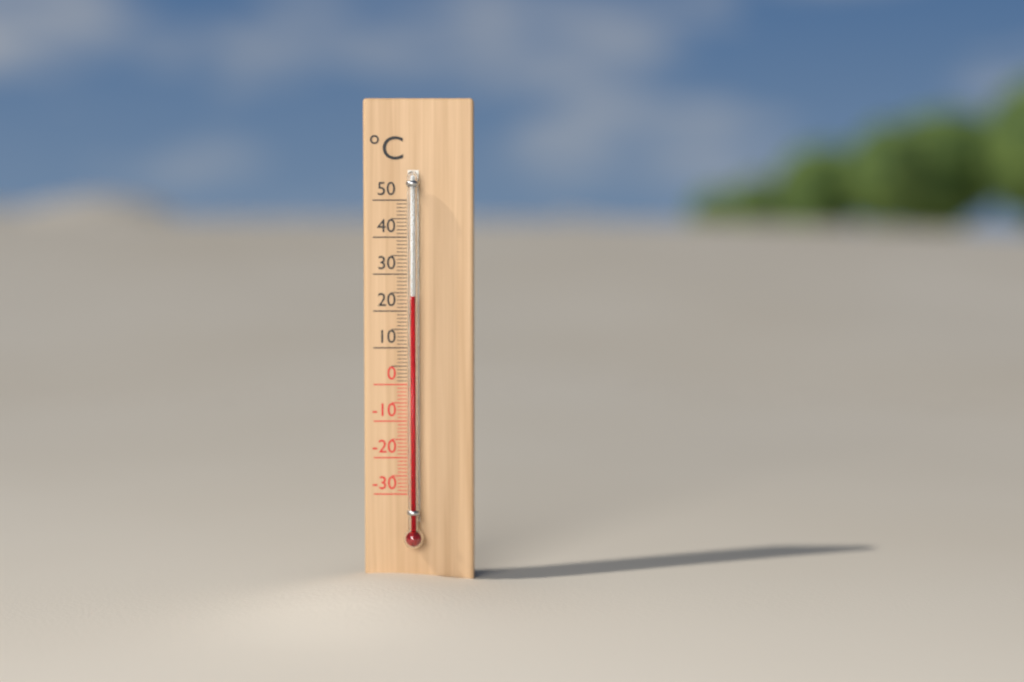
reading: 24 °C
